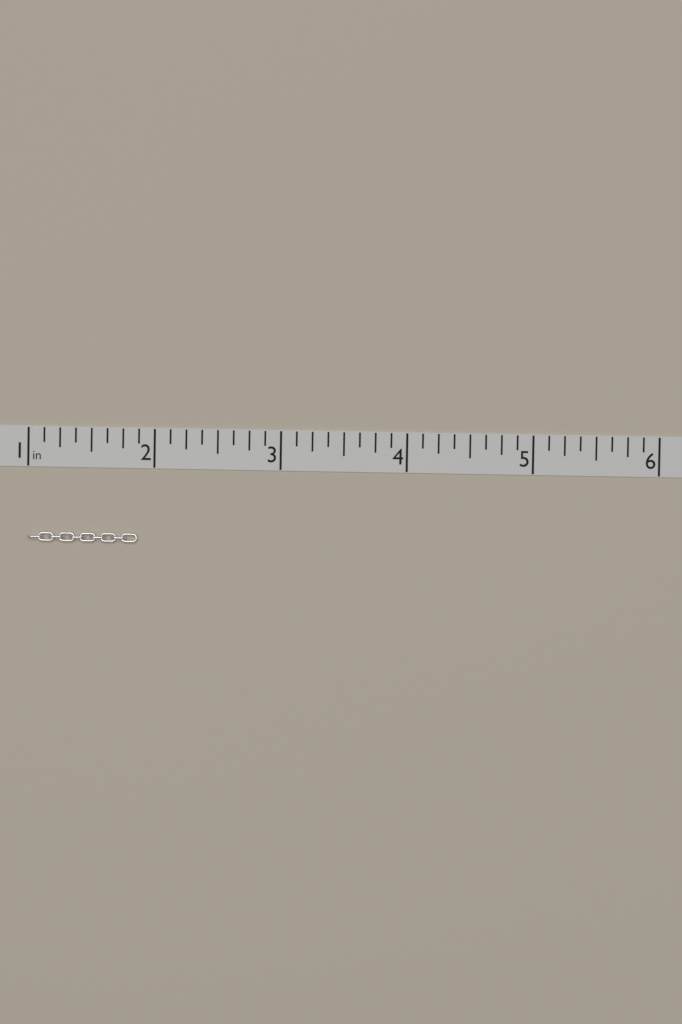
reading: 1.875 in
